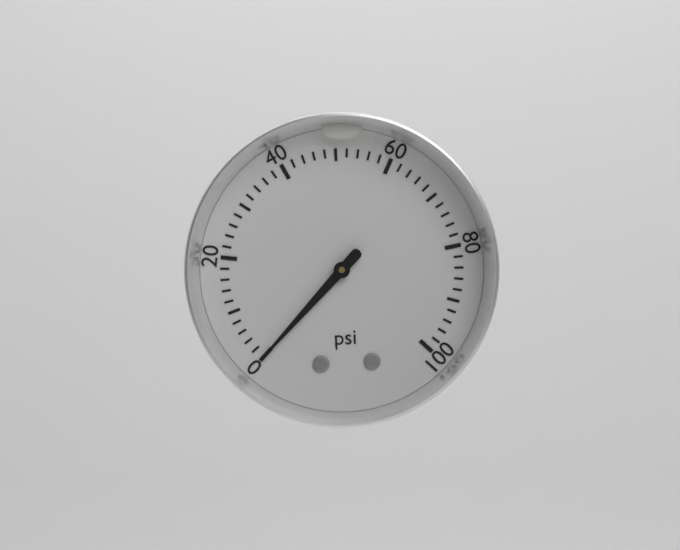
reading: 0 psi
